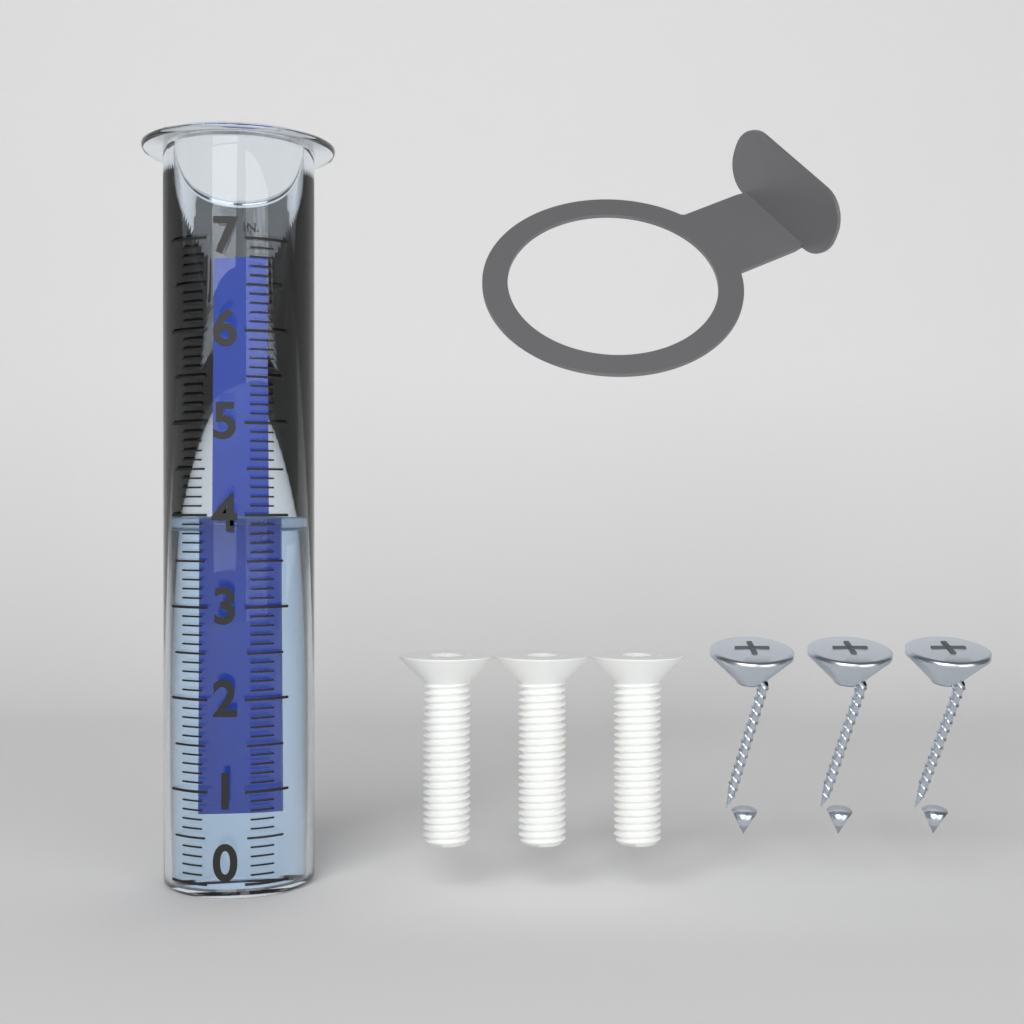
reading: 4.0 in
